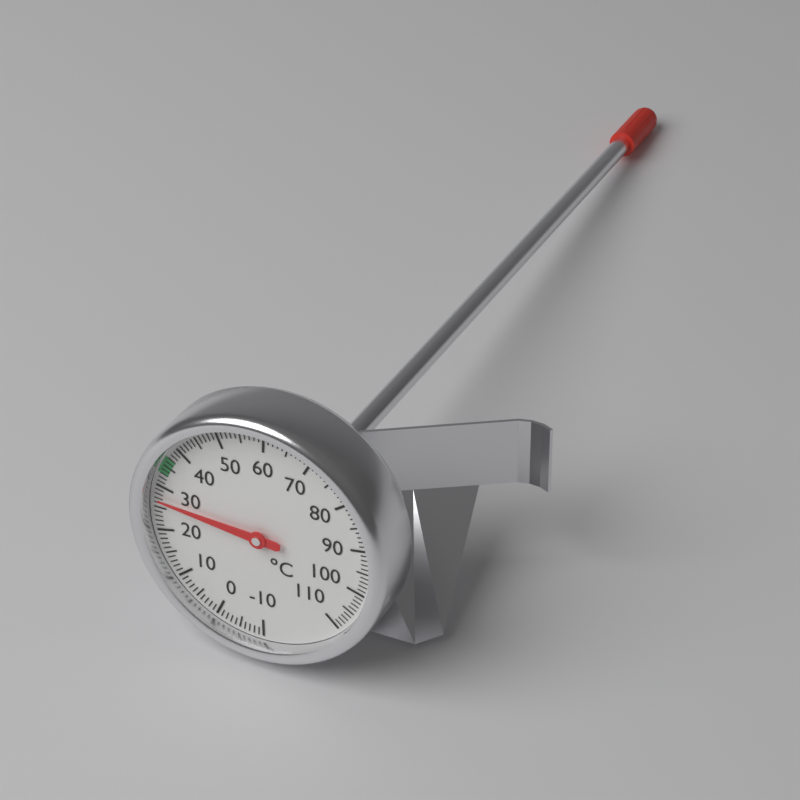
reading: 27 °C
